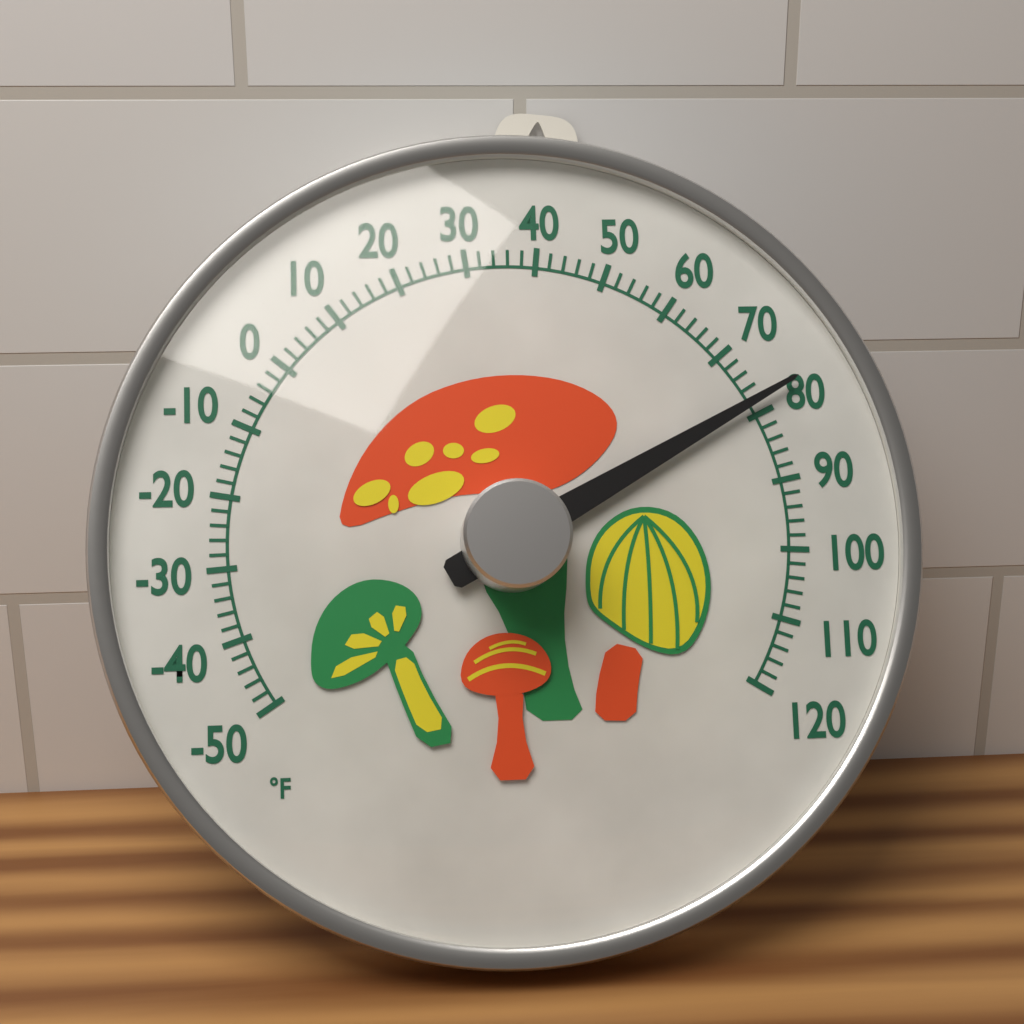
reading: 78 °F
